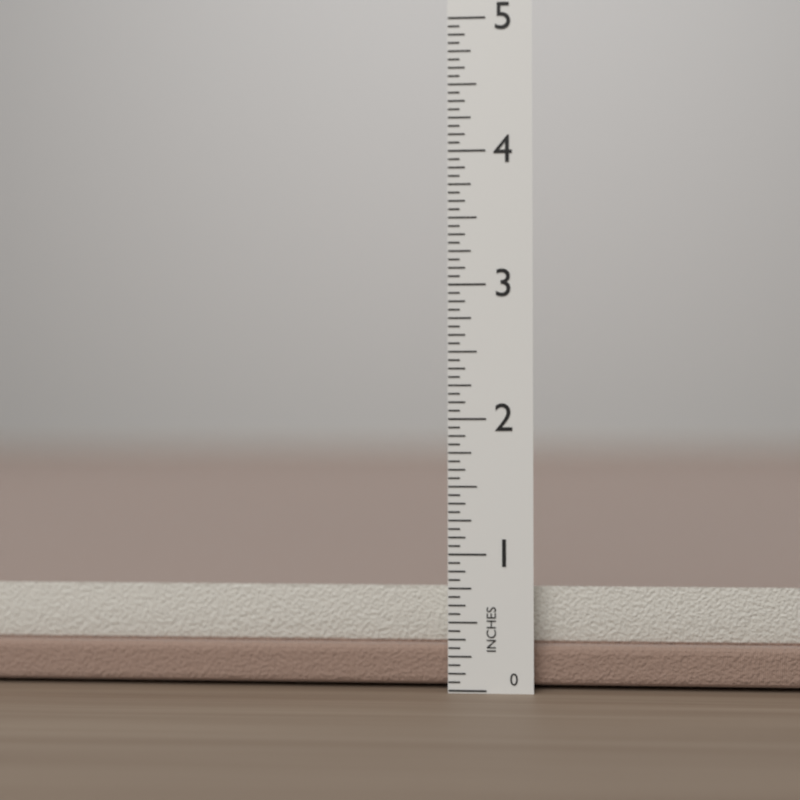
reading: 0.7500 in
